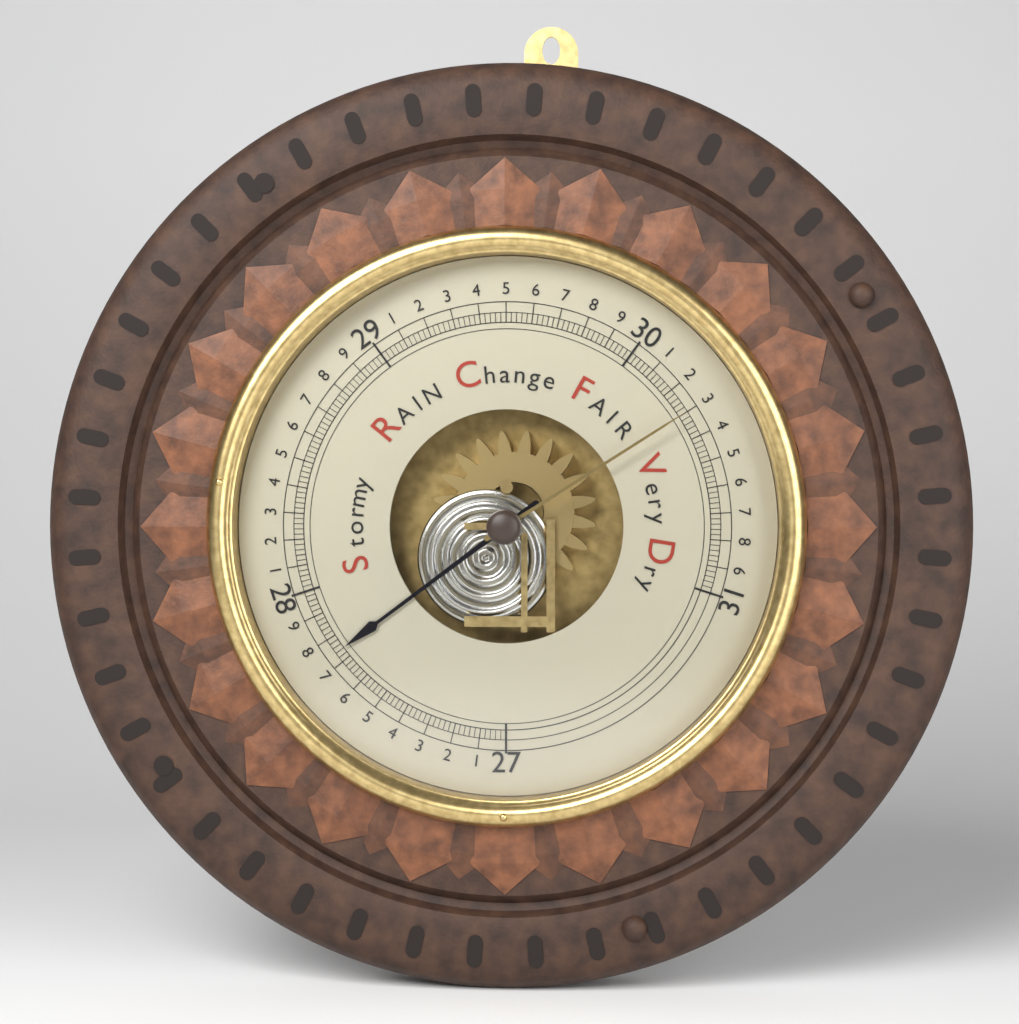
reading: 27.74 inHg
